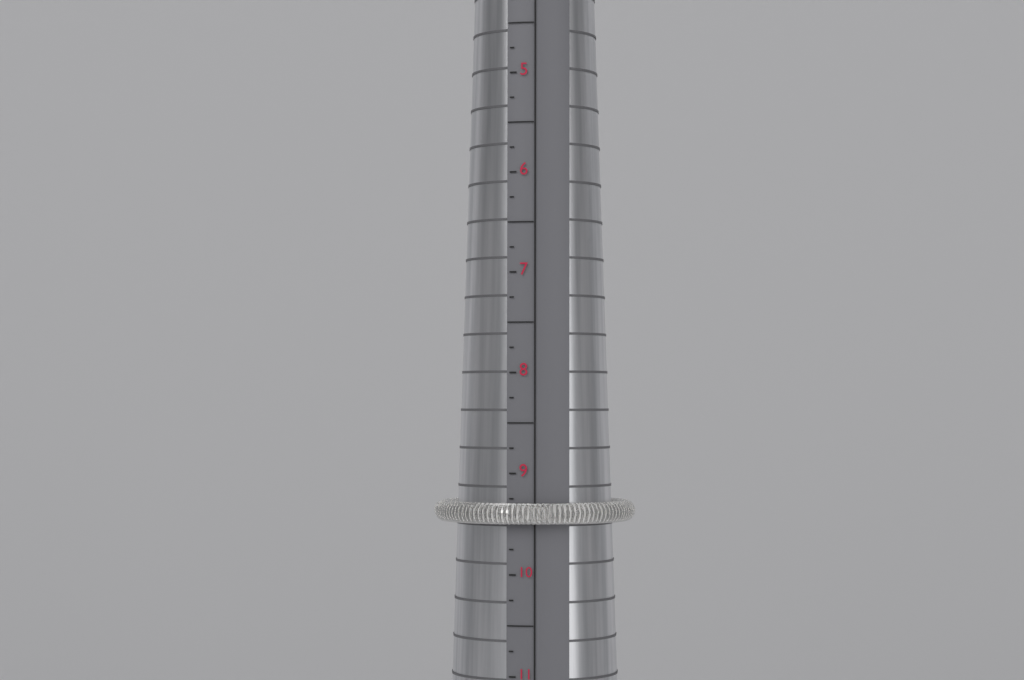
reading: 9.50 (no unit)
